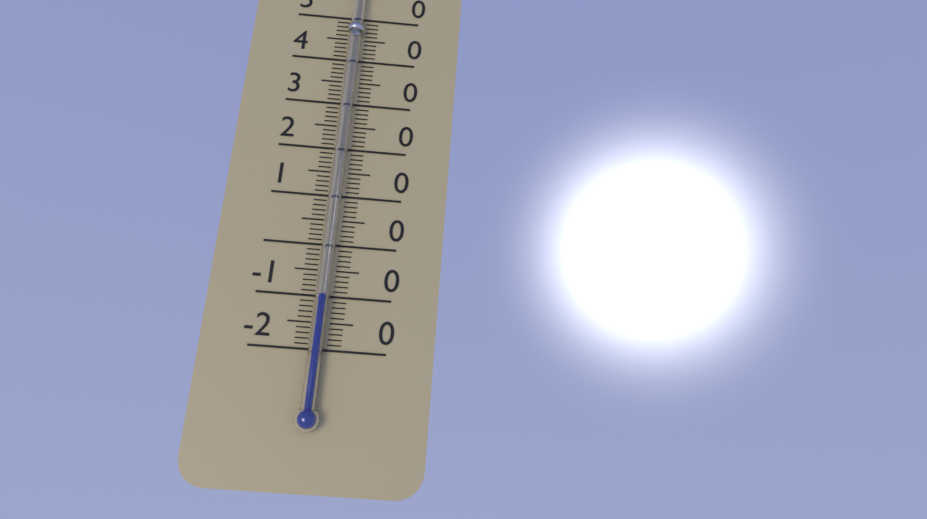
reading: -10 °C
